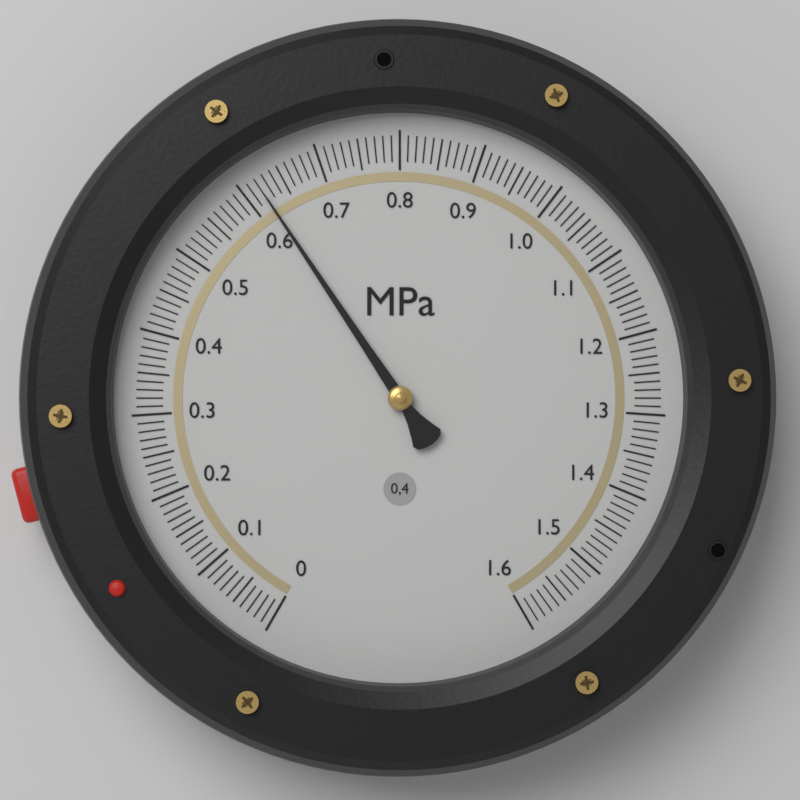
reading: 0.62 MPa
